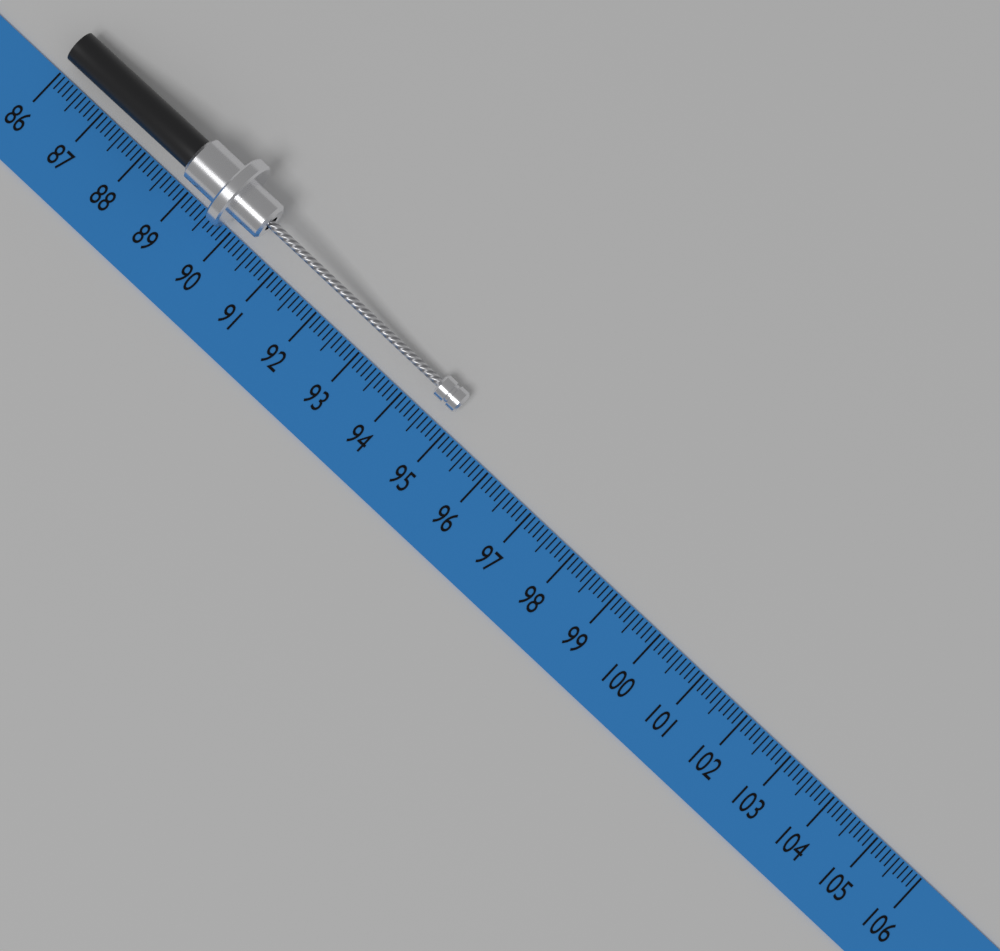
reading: 94.9 (no unit)
